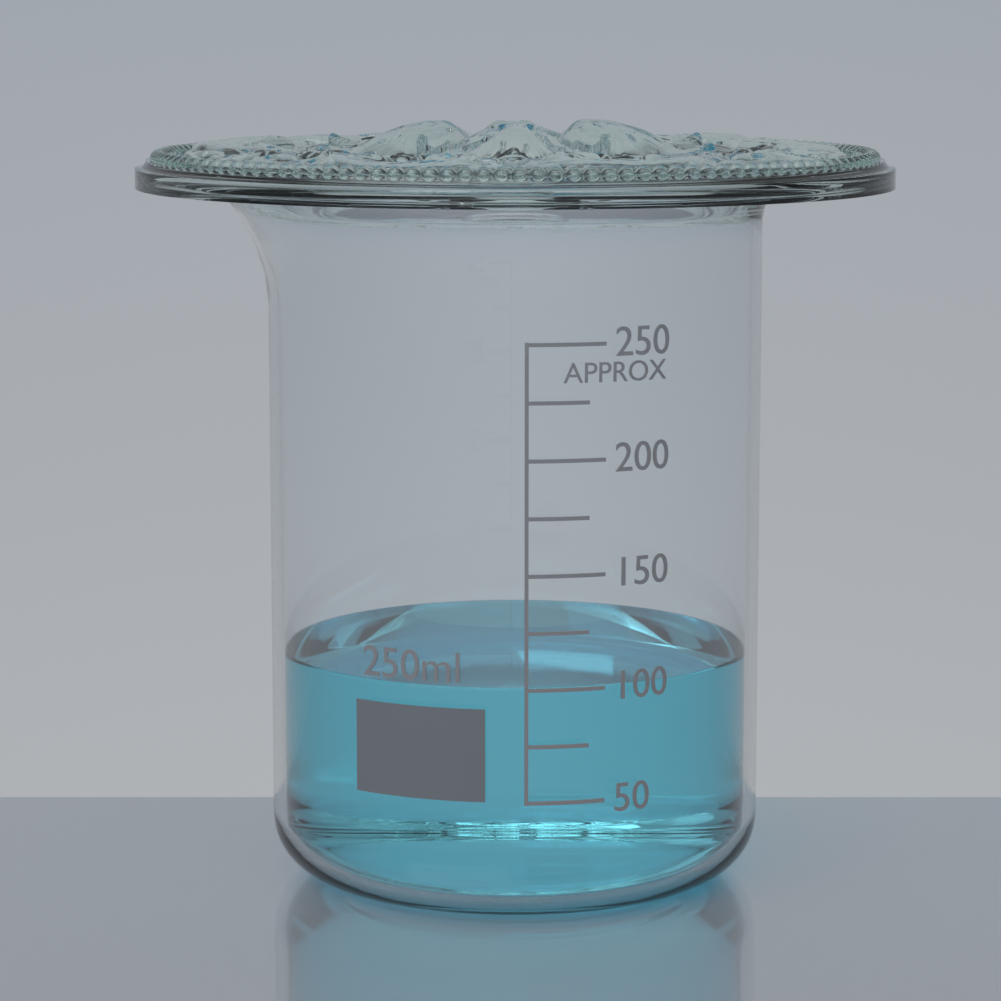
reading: 100 ml
